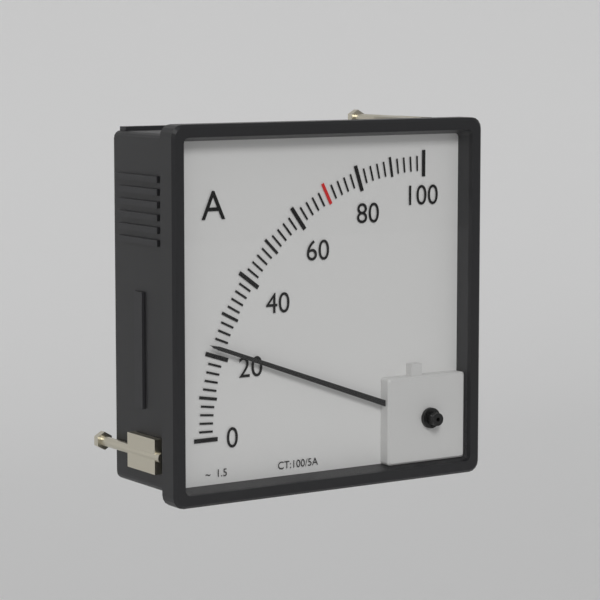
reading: 22 A
